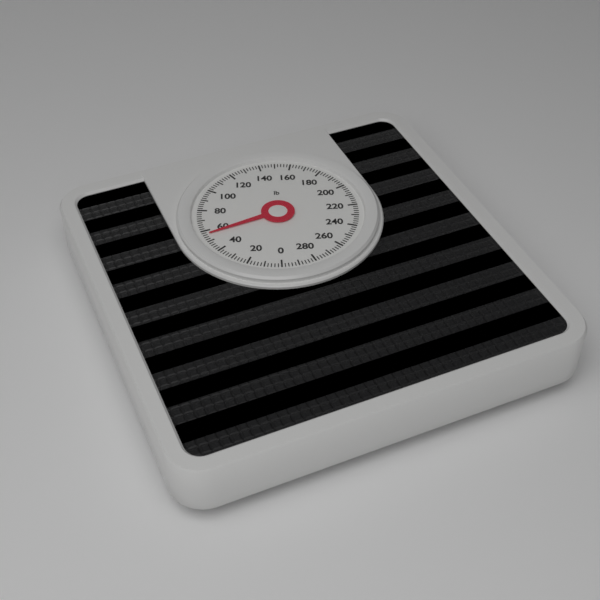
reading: 56 lb
